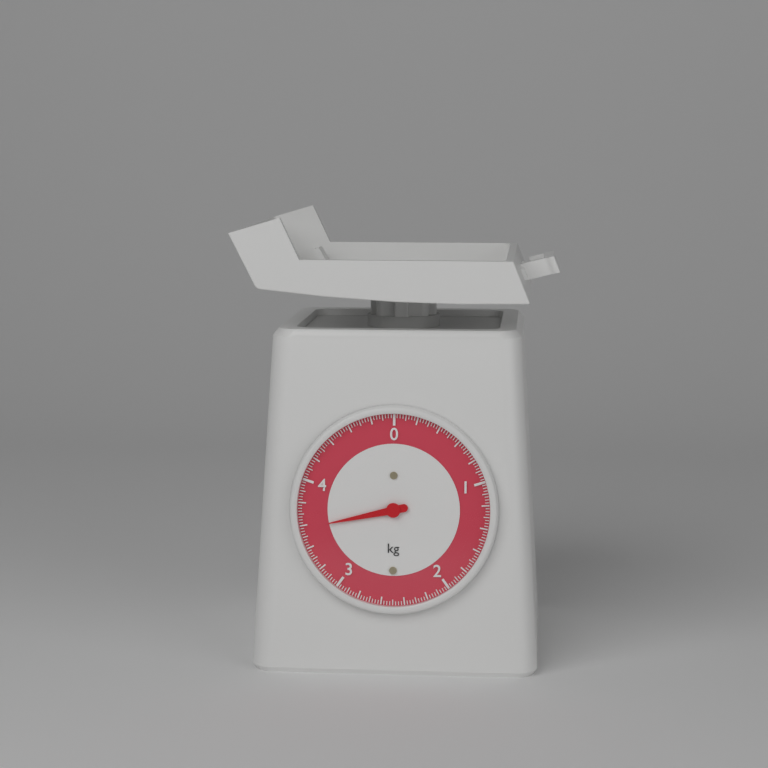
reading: 3.575 kg
